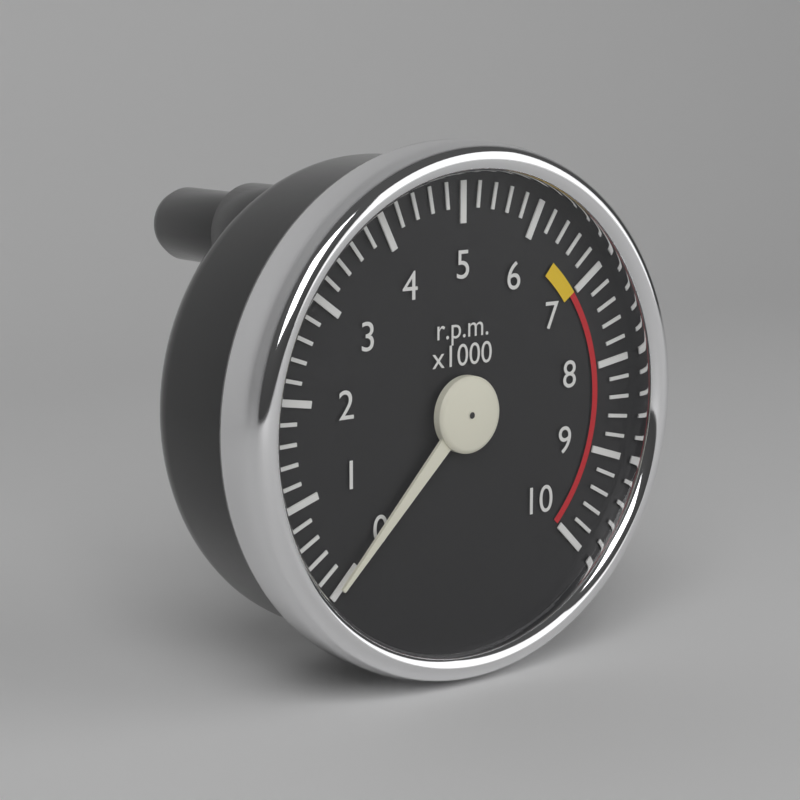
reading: 0 rpm
